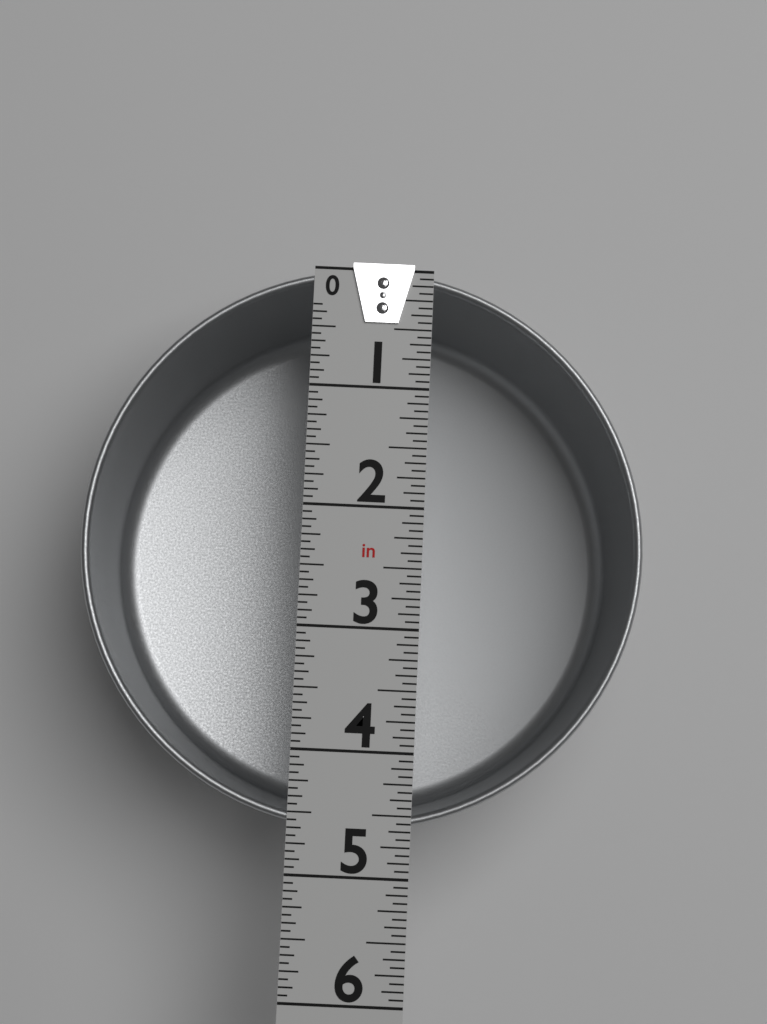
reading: 4.6250 in
